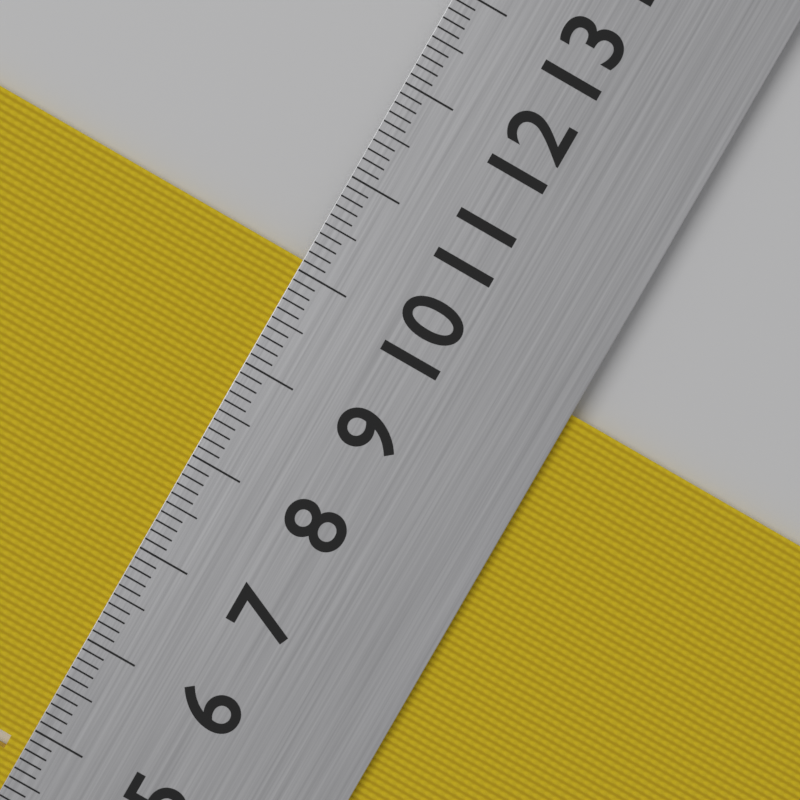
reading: 10.1 cm
